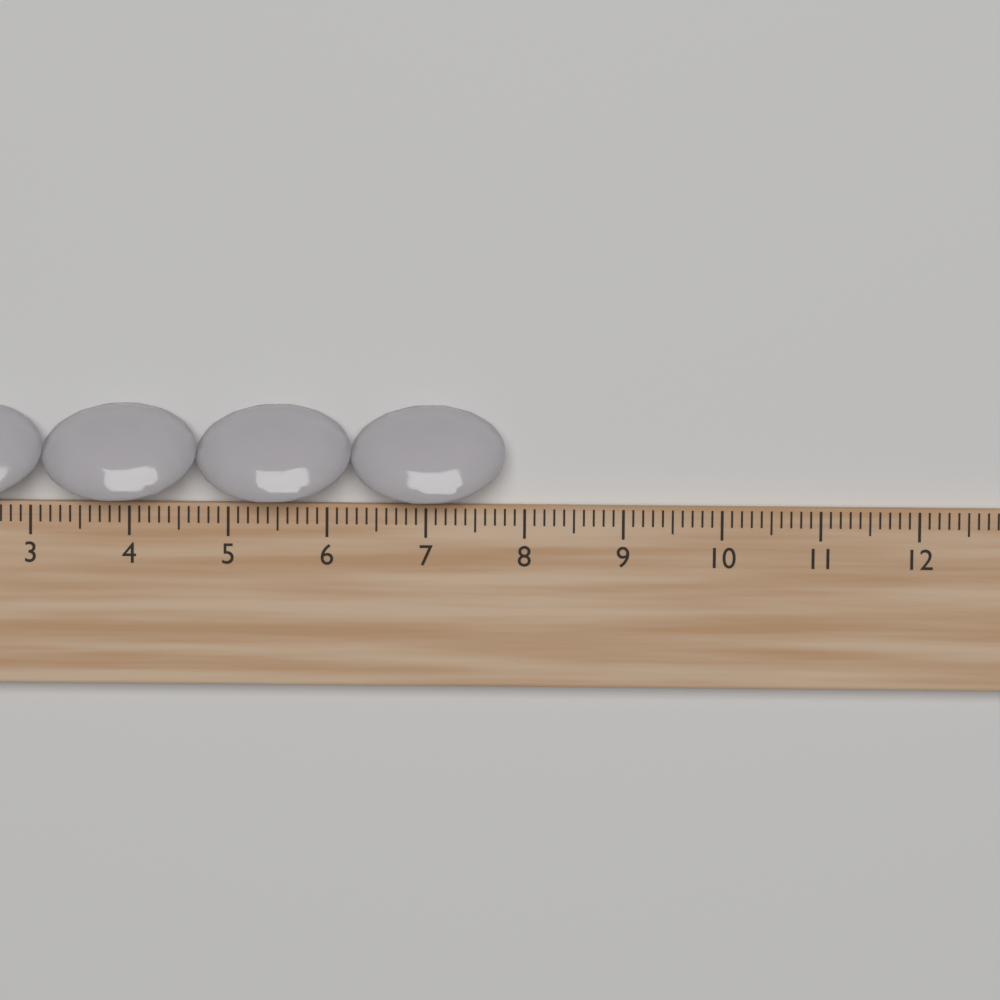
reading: 7.8 cm
